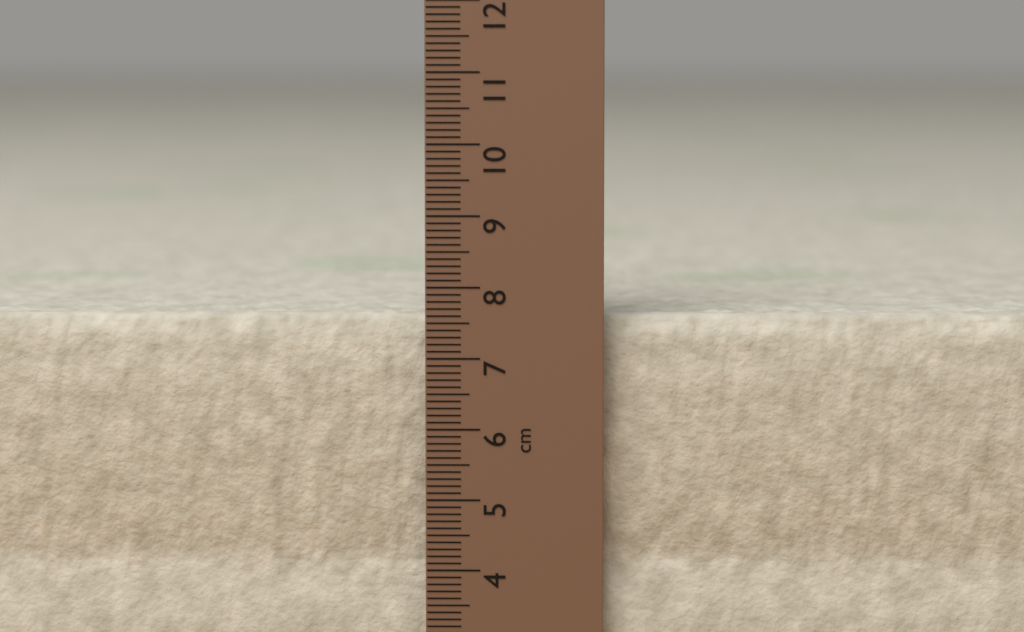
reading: 7.6 cm
